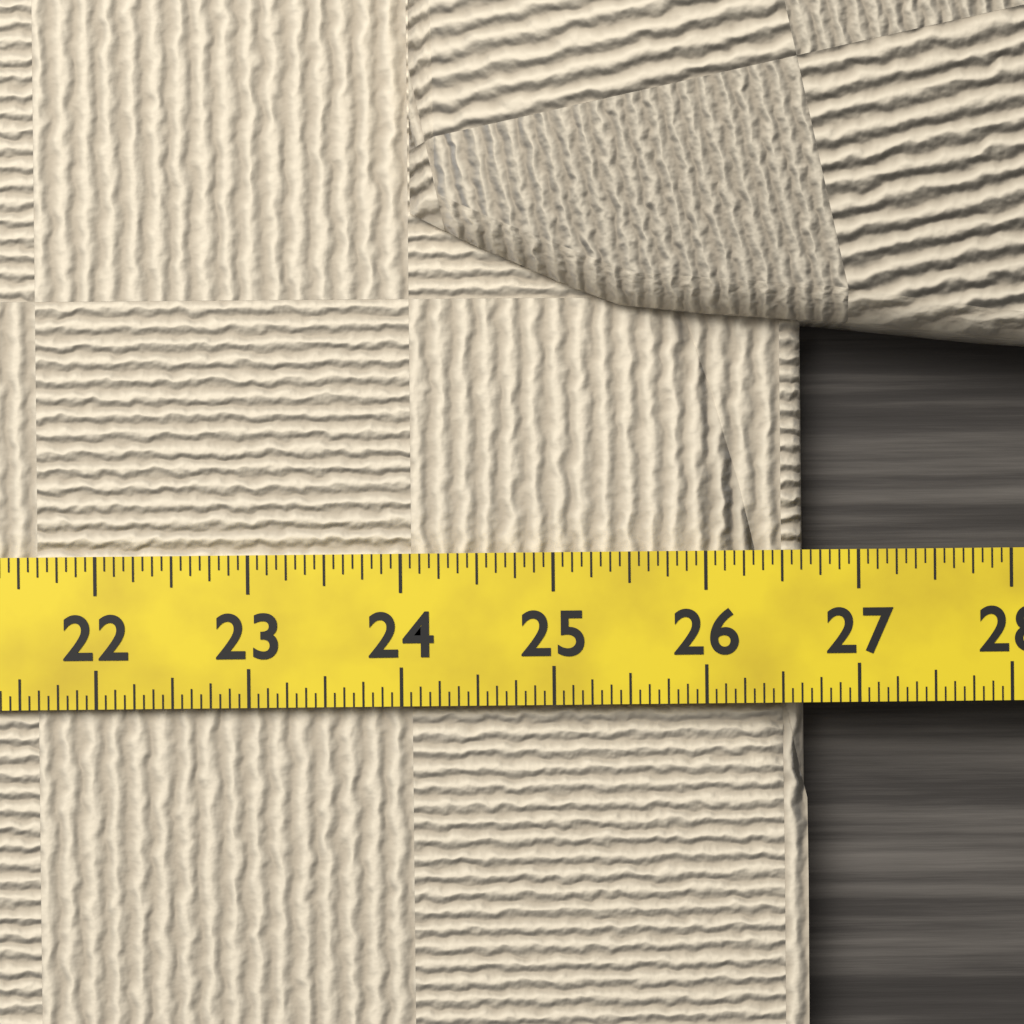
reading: 26.6875 (no unit)
